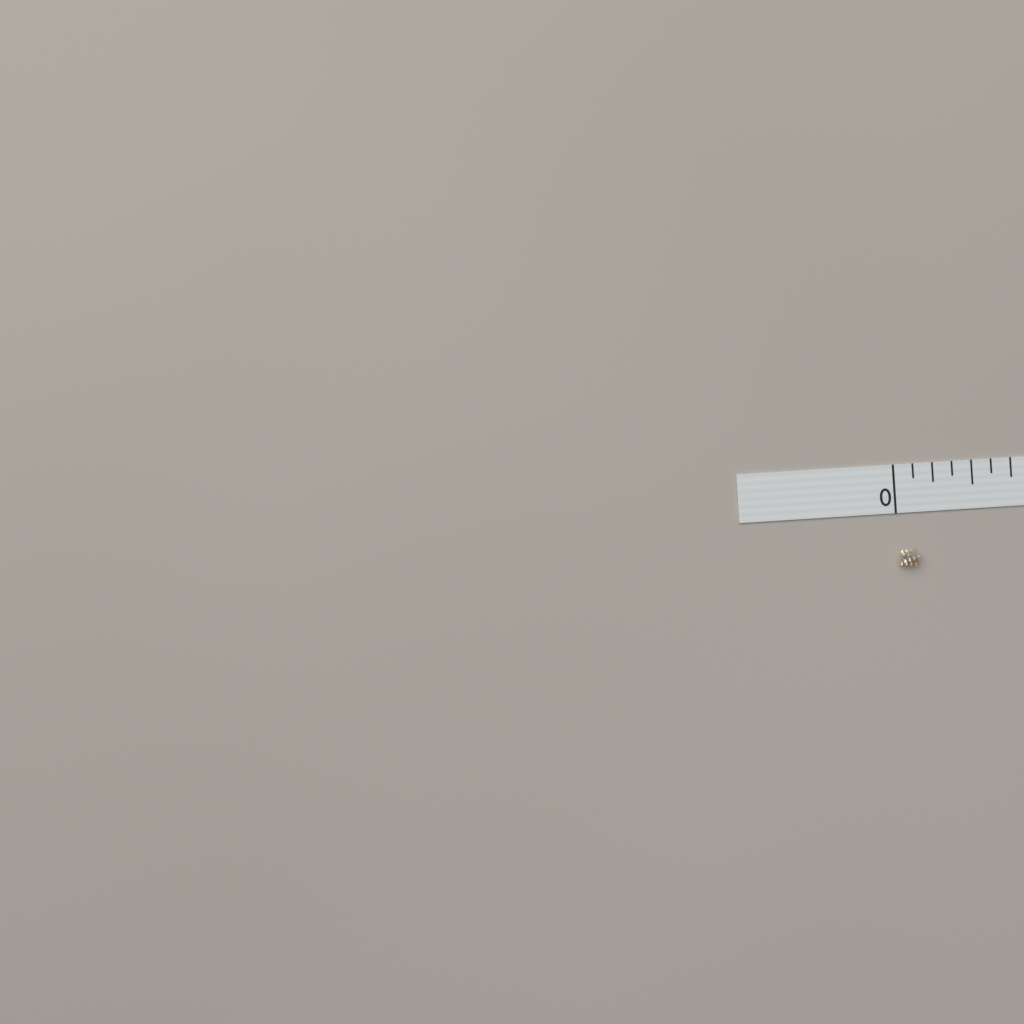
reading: 0.125 in
